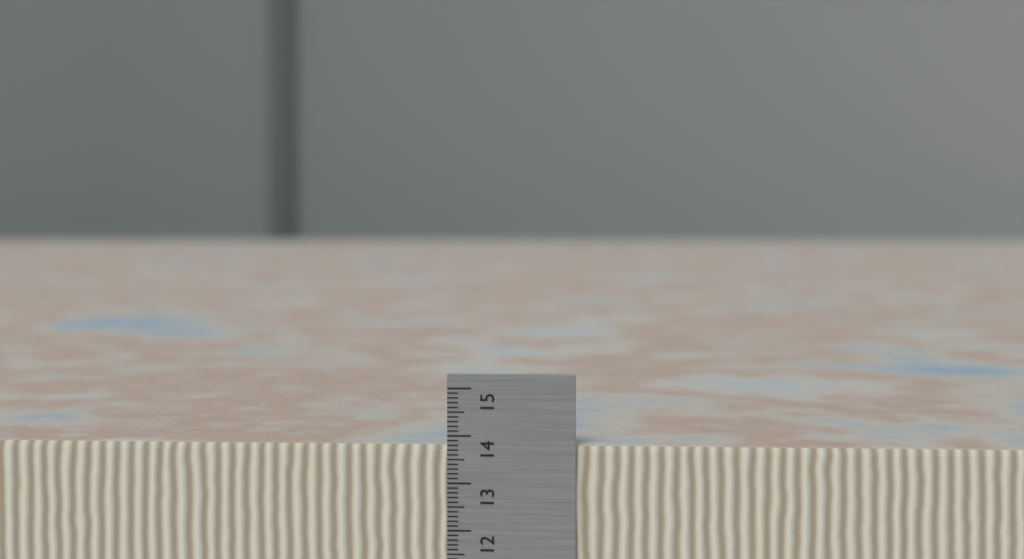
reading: 13.8 cm
